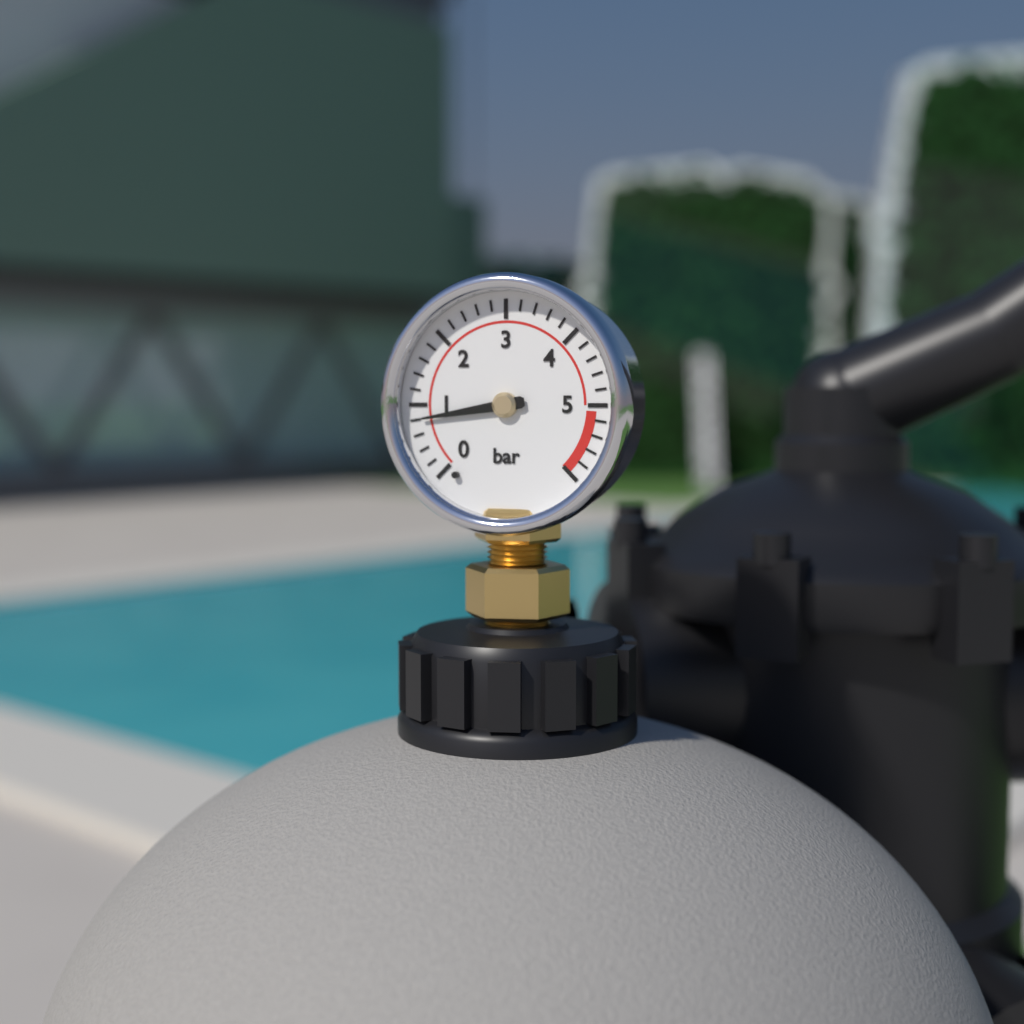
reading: 0.8 bar
